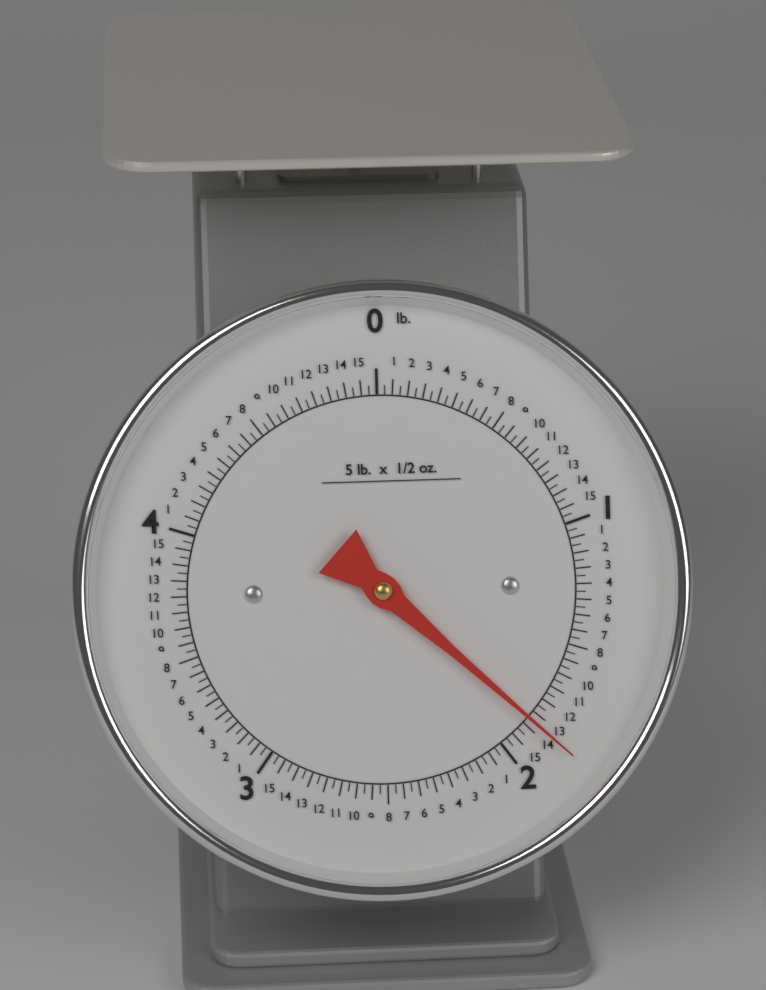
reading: 1.84375 lb
